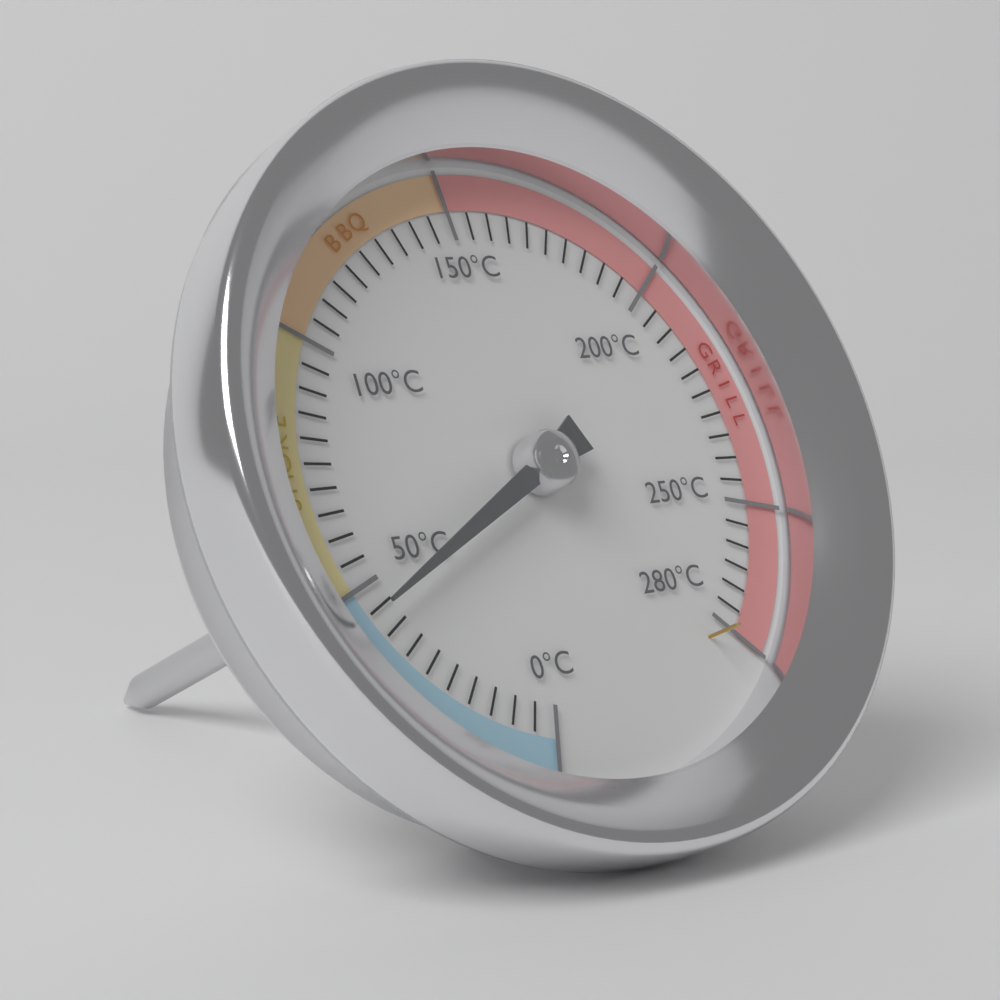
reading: 45 °C
